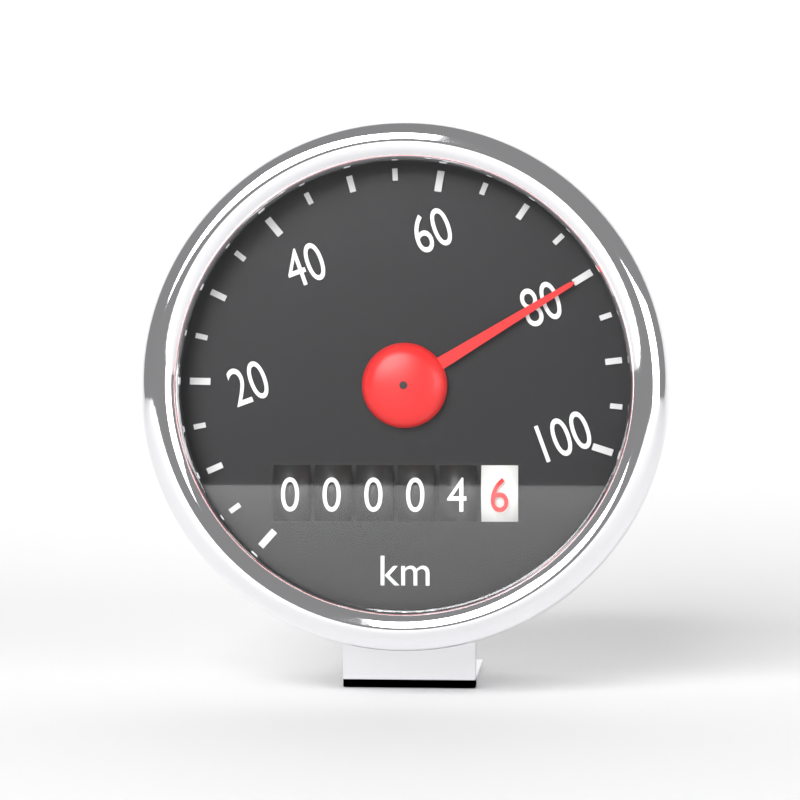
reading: 80 km/h
